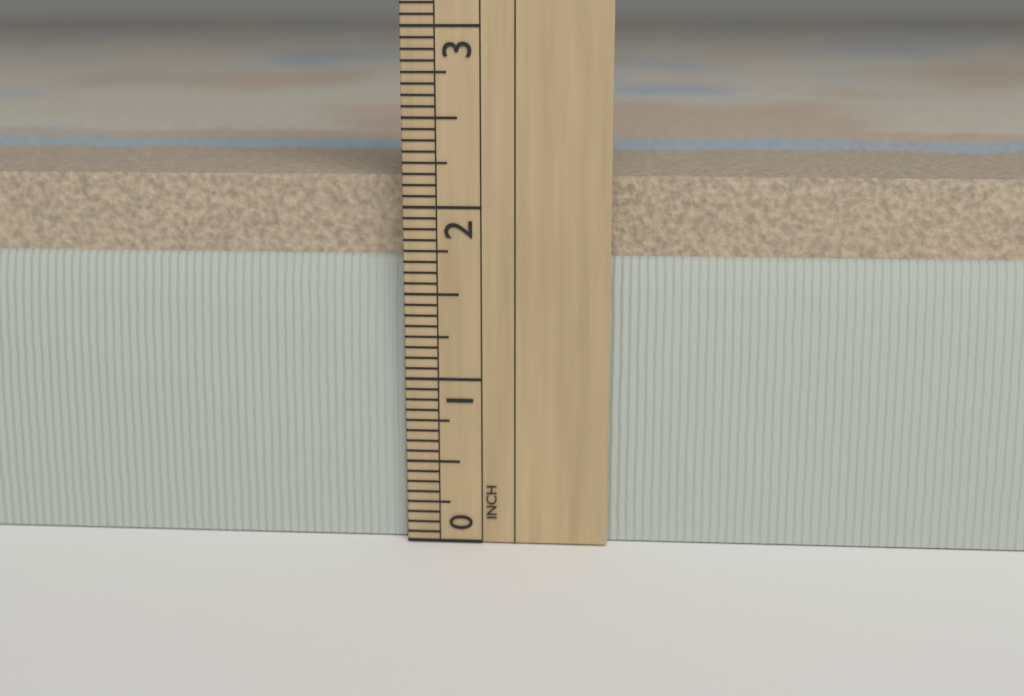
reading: 2.1875 in
